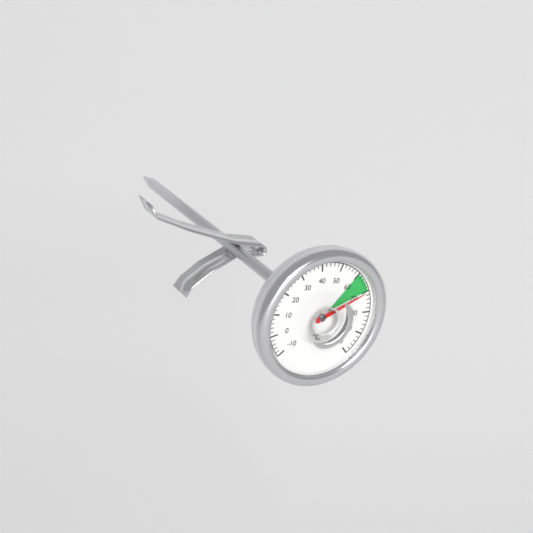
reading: 70 °C
